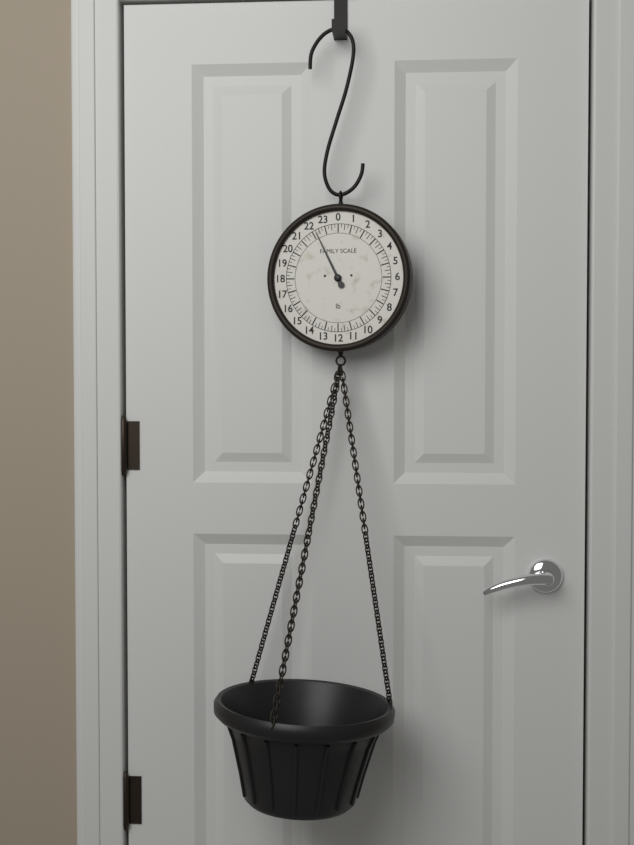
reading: 22.25 lb
